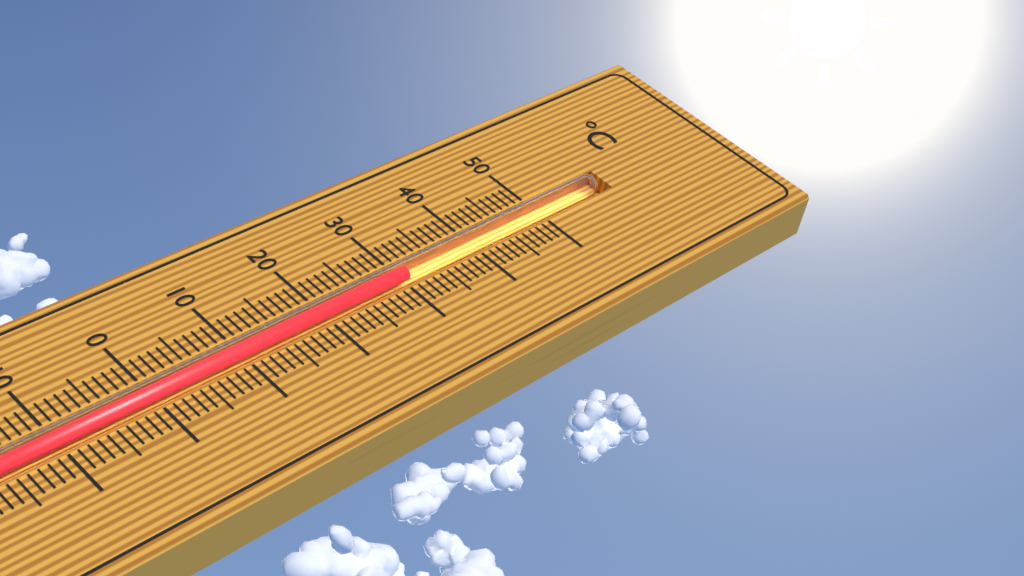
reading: 31 °C
